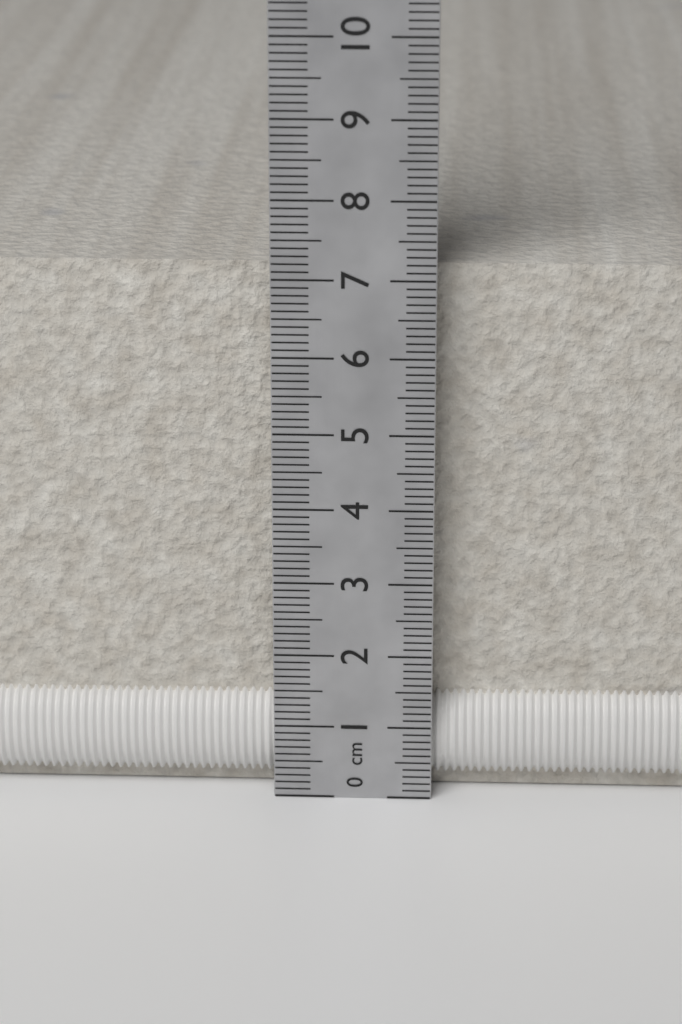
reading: 7.1 cm
